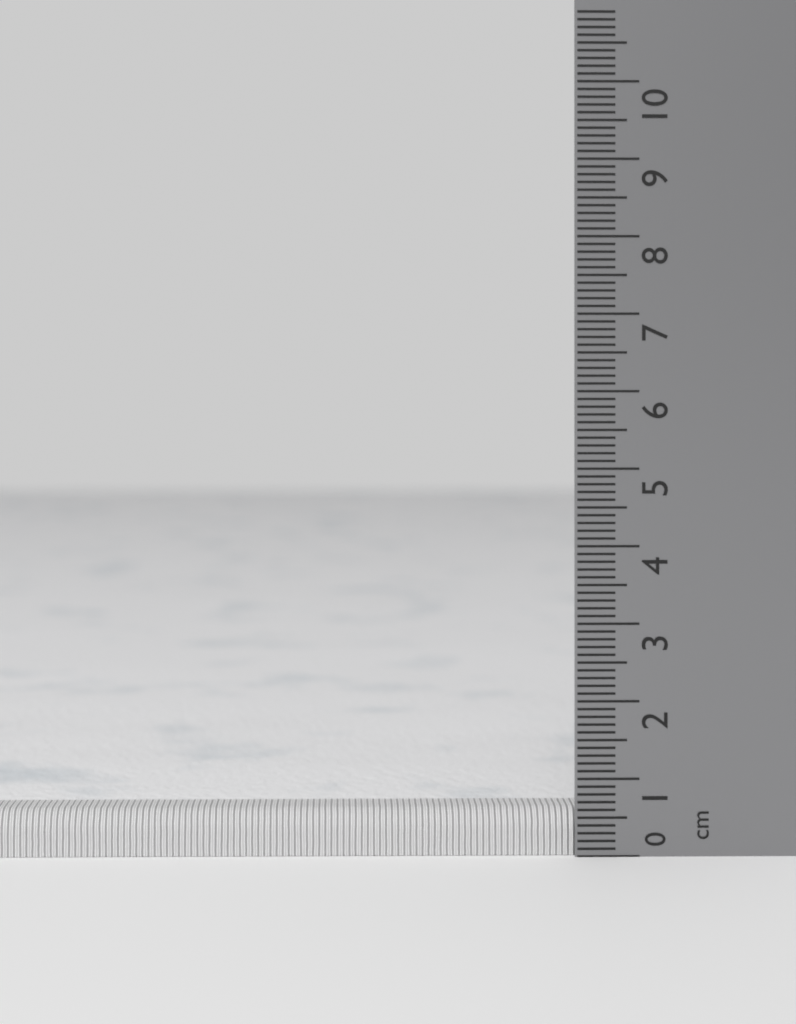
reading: 0.6 cm
